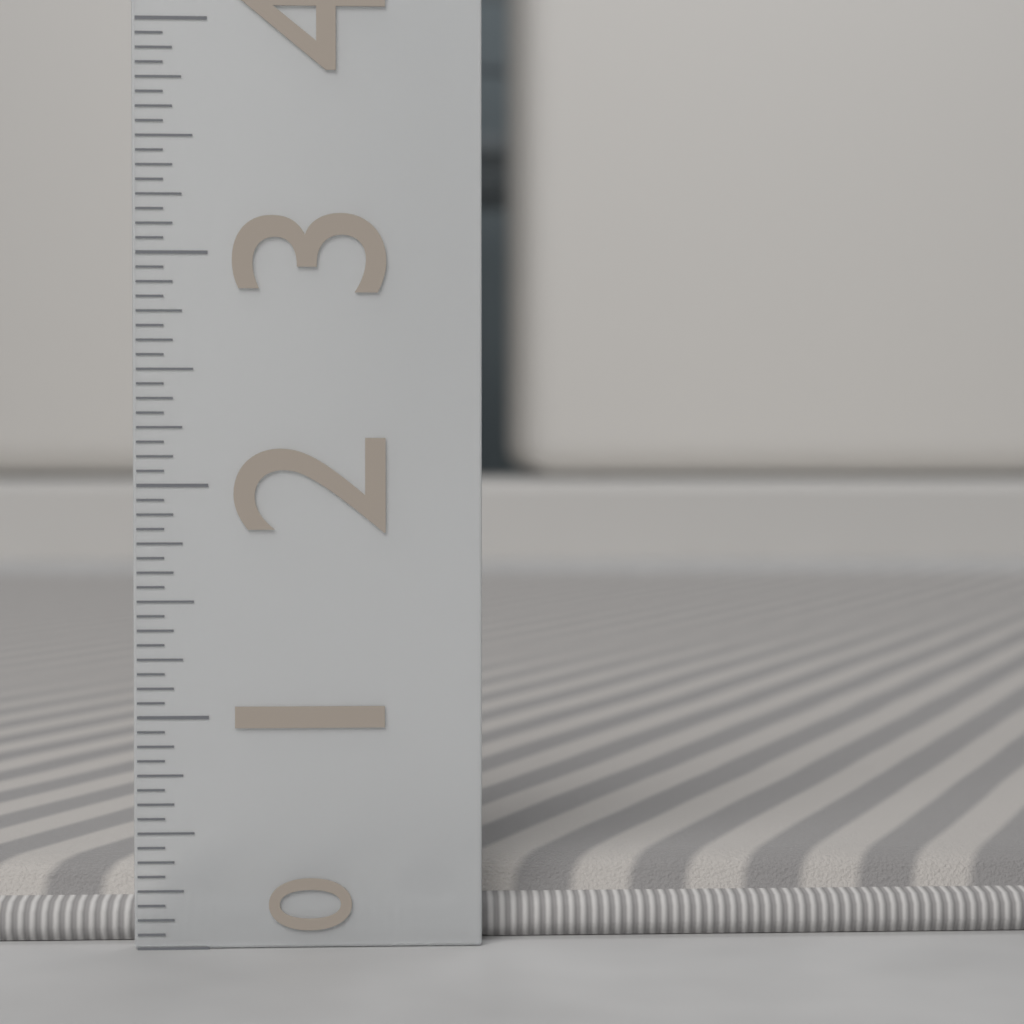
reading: 0.3125 (no unit)
